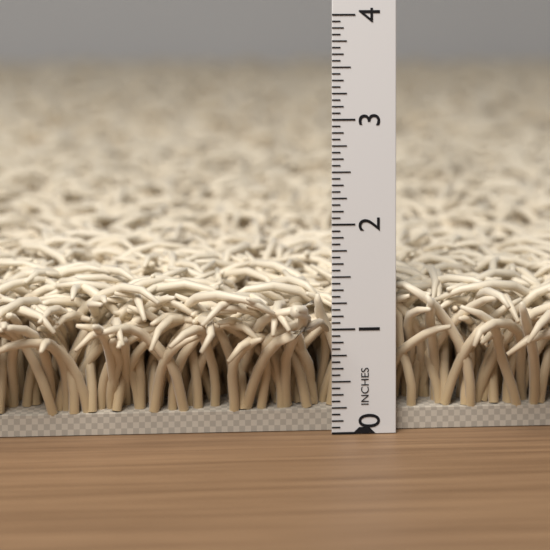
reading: 1.4375 in
